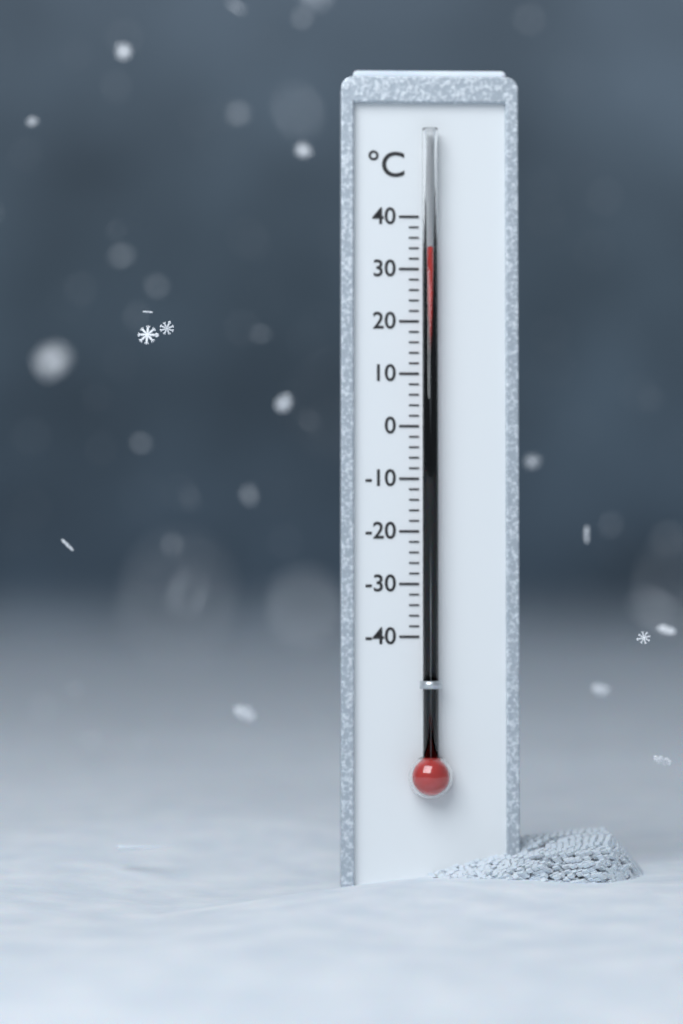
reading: 34 °C
